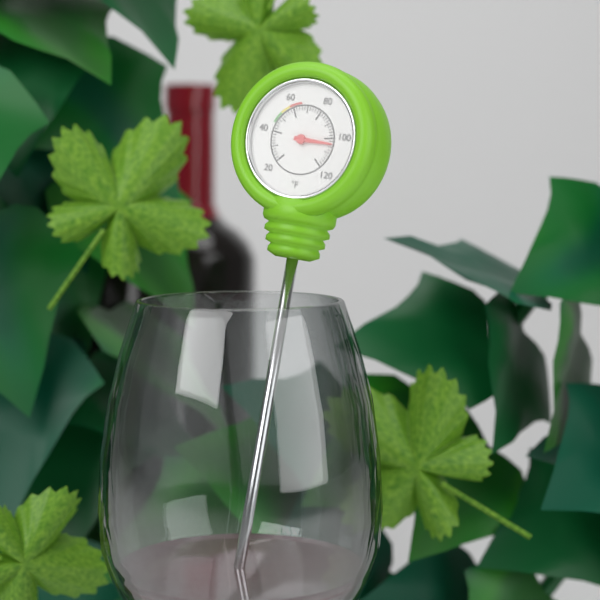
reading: 104 °F
